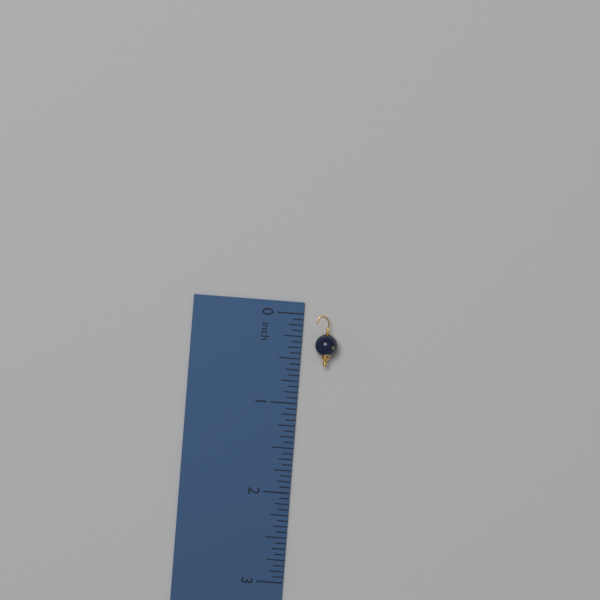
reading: 0.5625 inch
